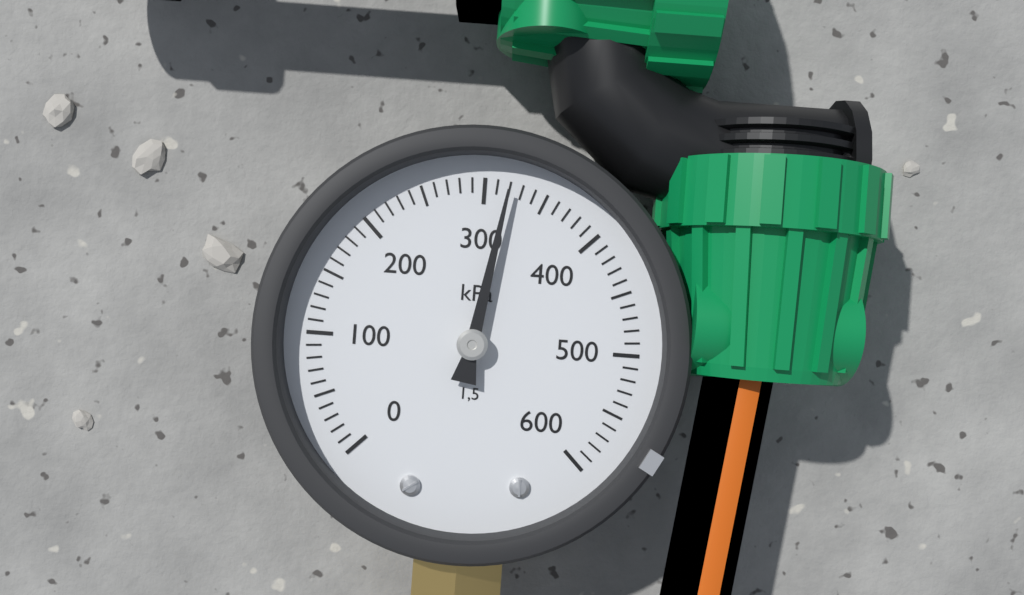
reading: 320 kPa
